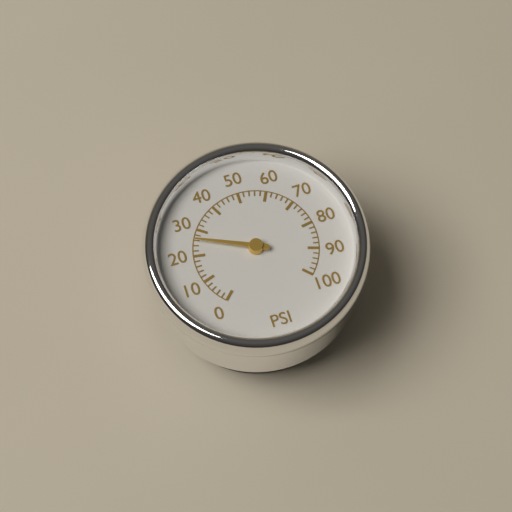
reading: 26 psi
